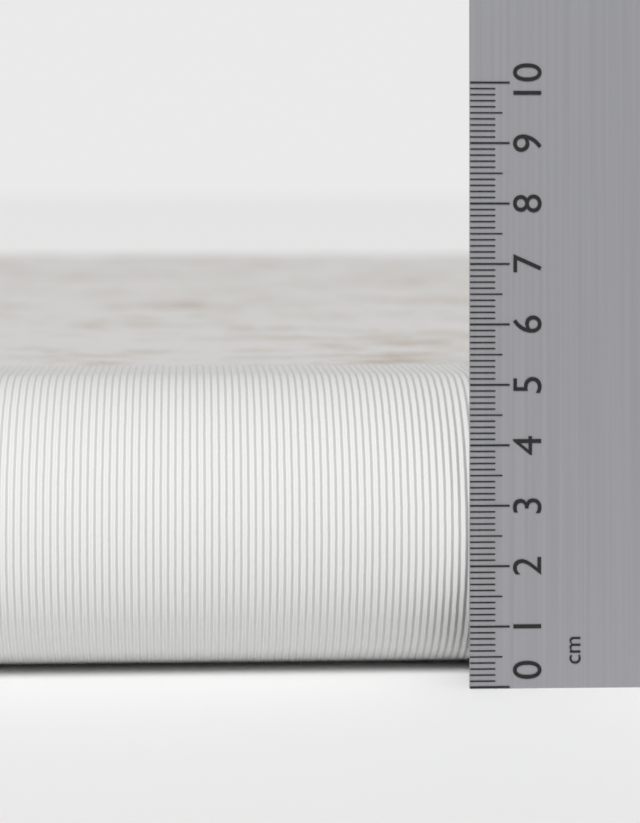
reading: 5.0 cm
